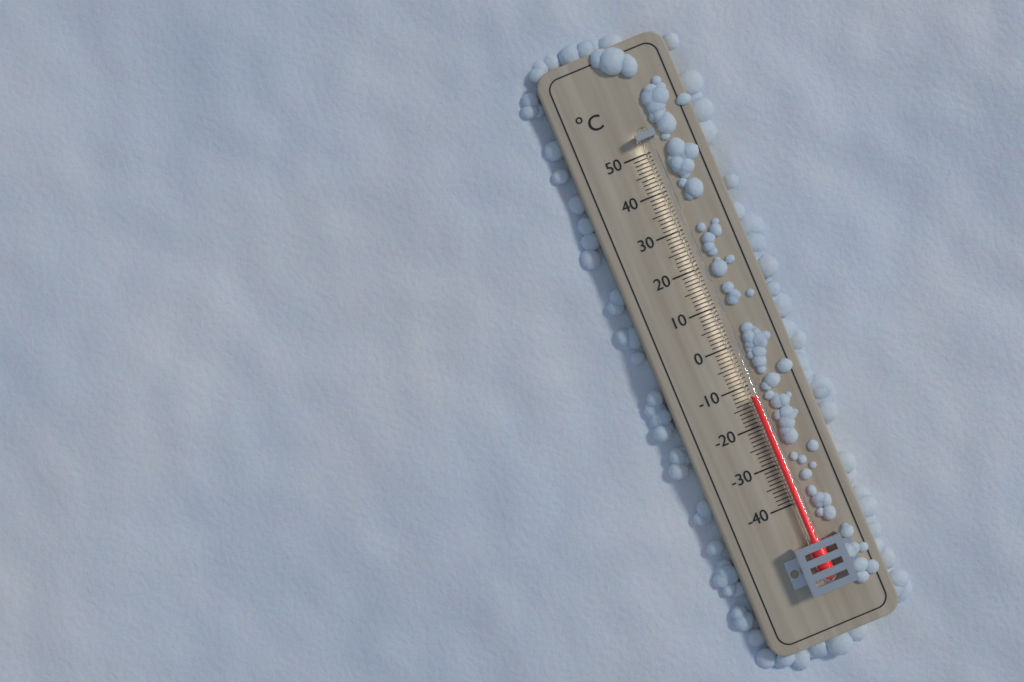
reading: -13 °C
